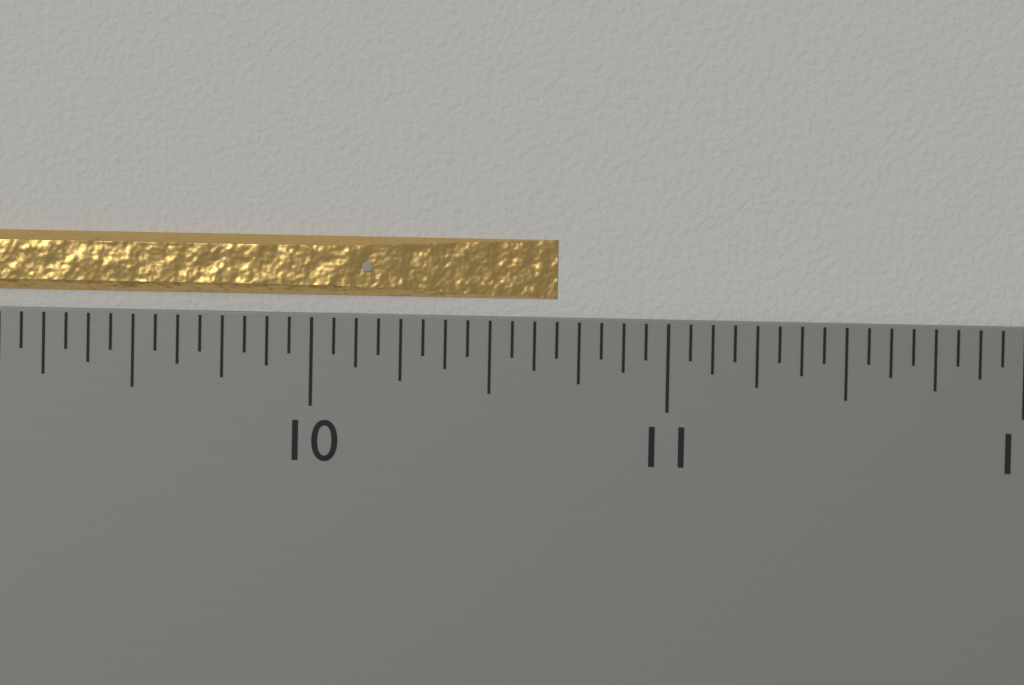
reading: 10.6875 inch
